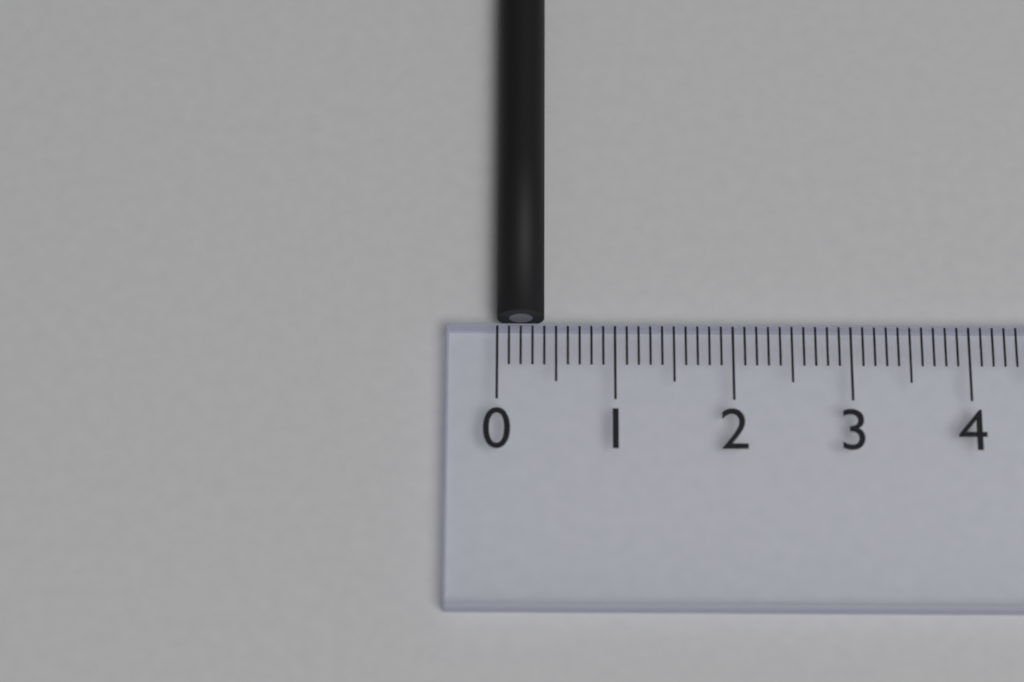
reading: 0.4 (no unit)
